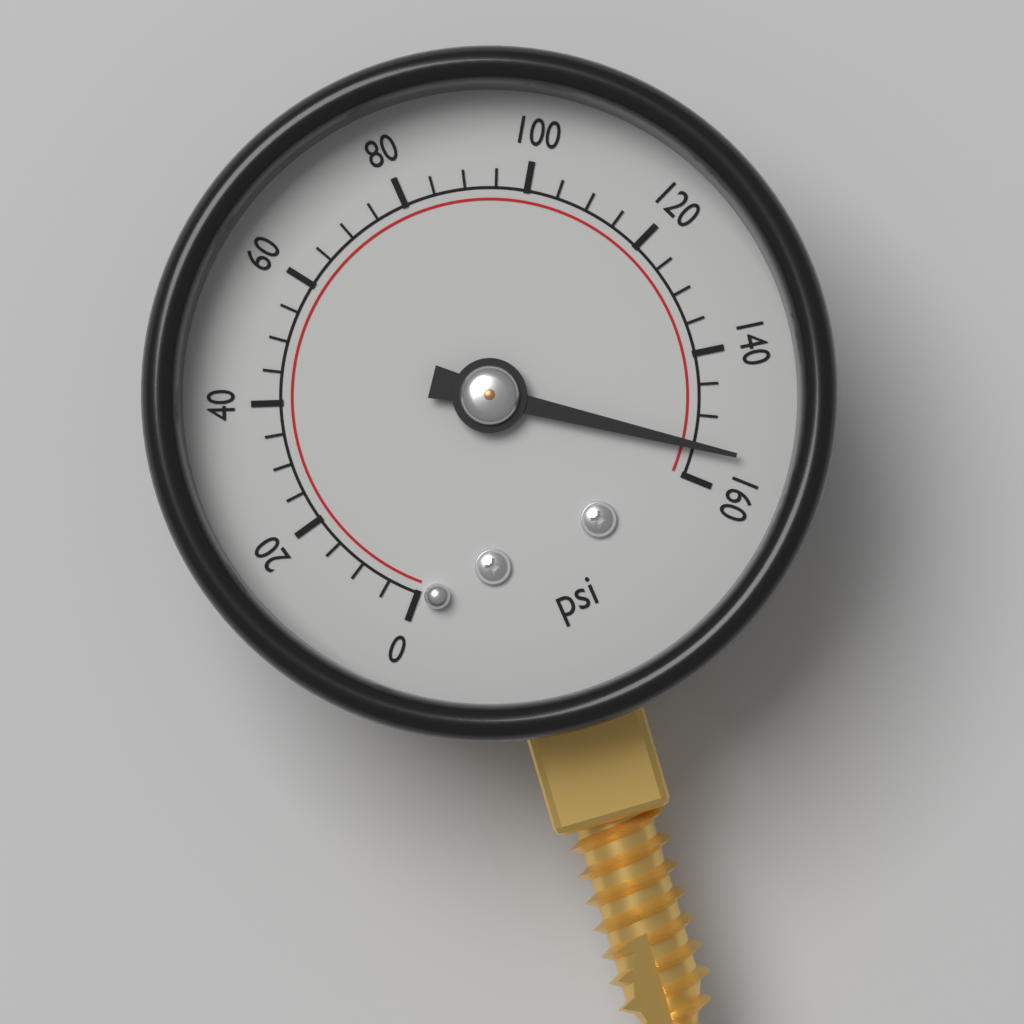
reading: 155 psi
